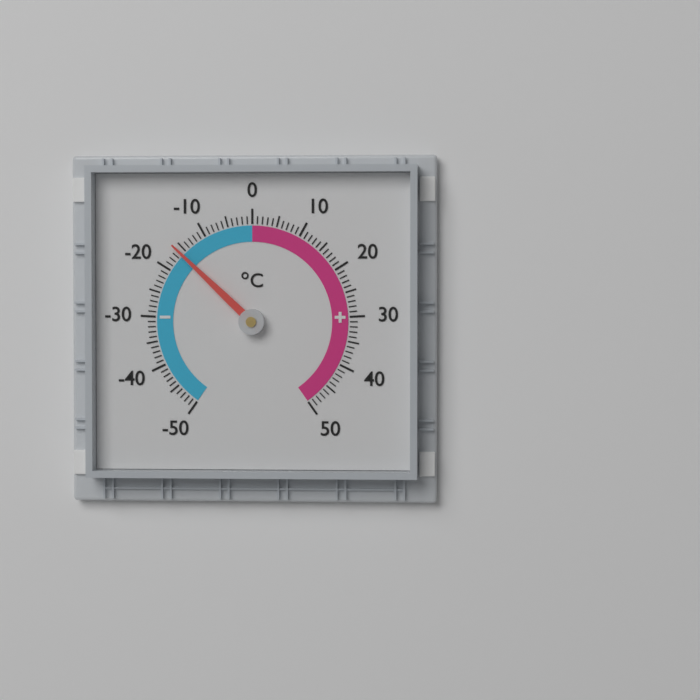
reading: -16 °C
